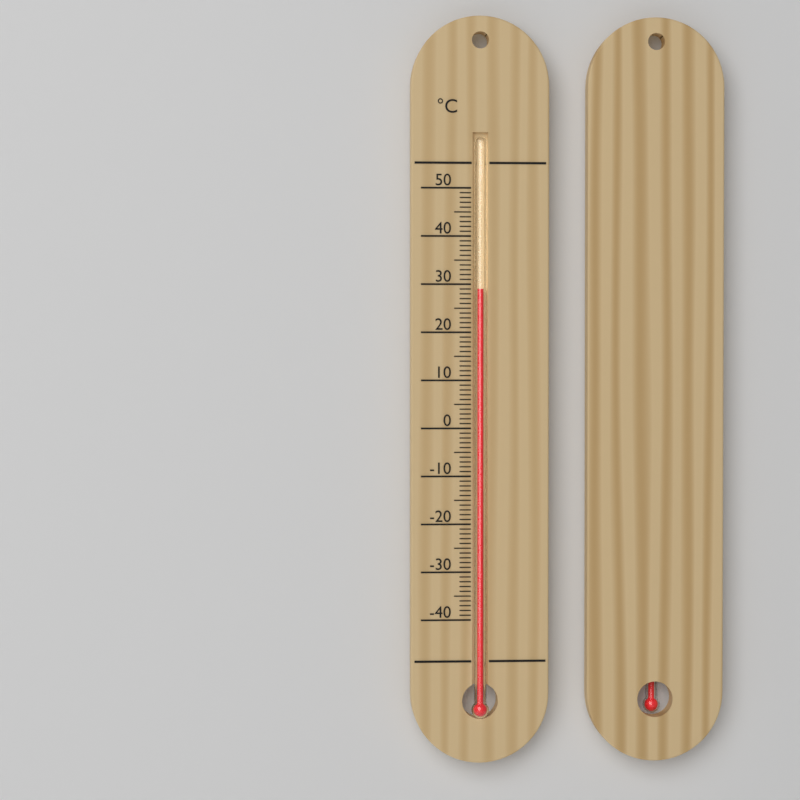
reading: 29 °C
